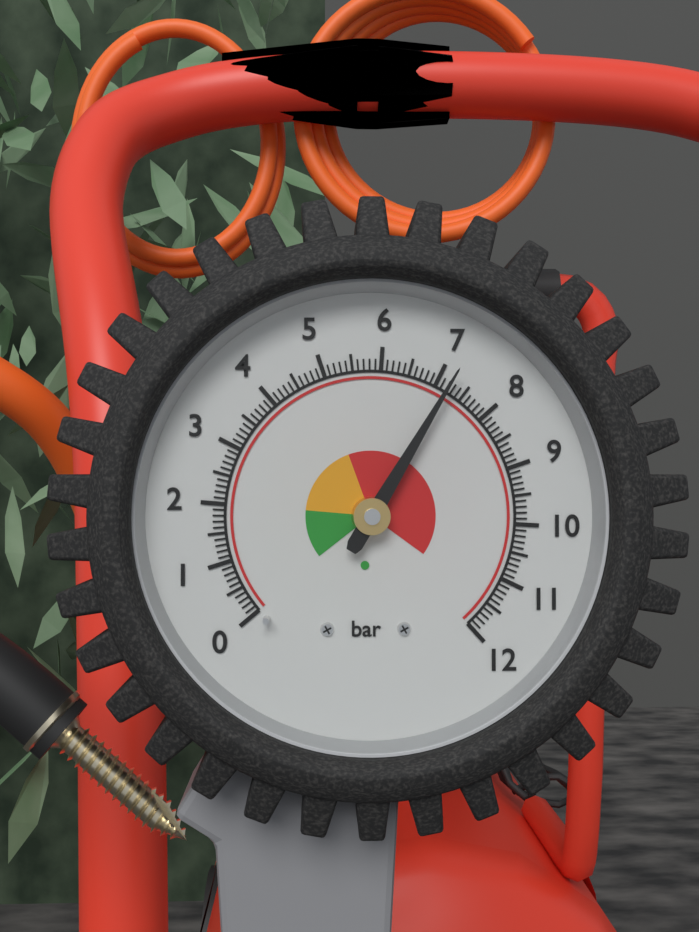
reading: 7.2 bar
